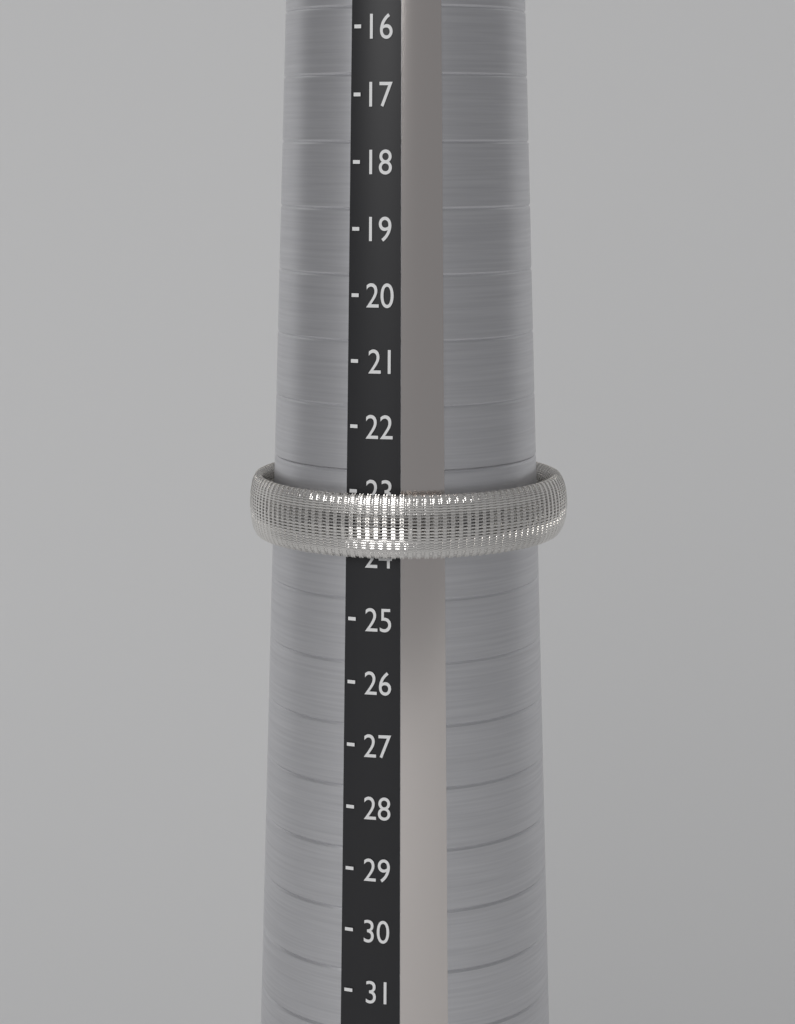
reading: 24 (no unit)
